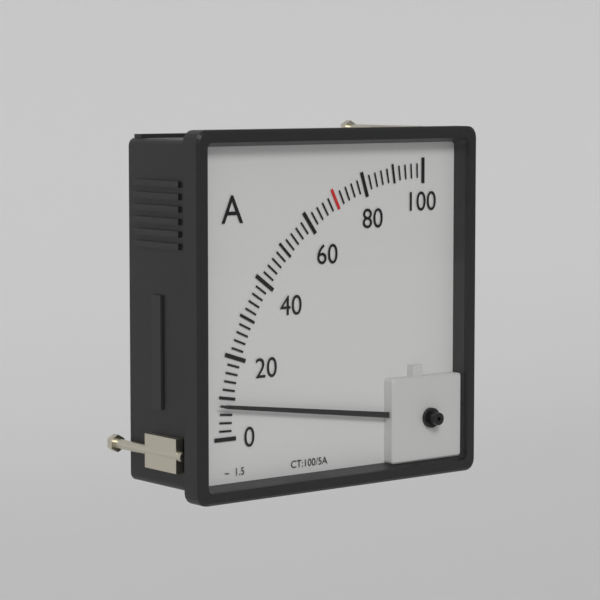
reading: 8 A
